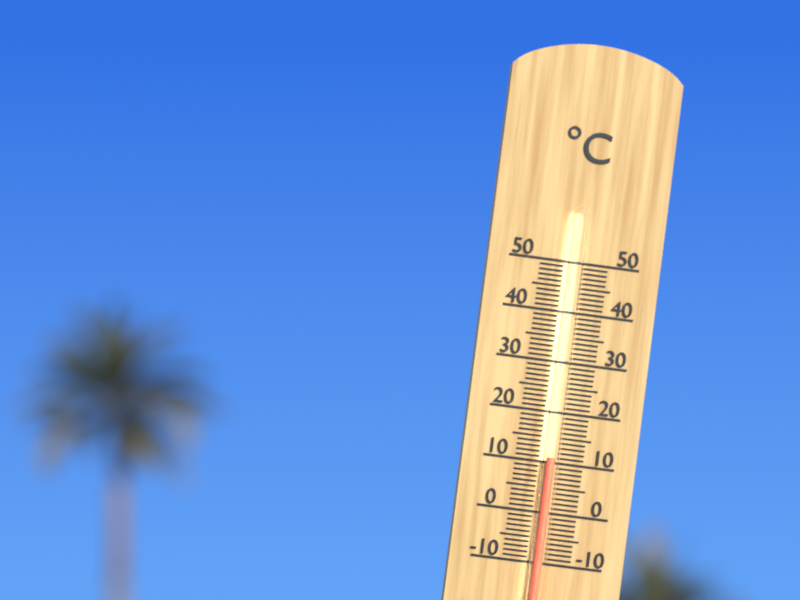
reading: 11 °C
